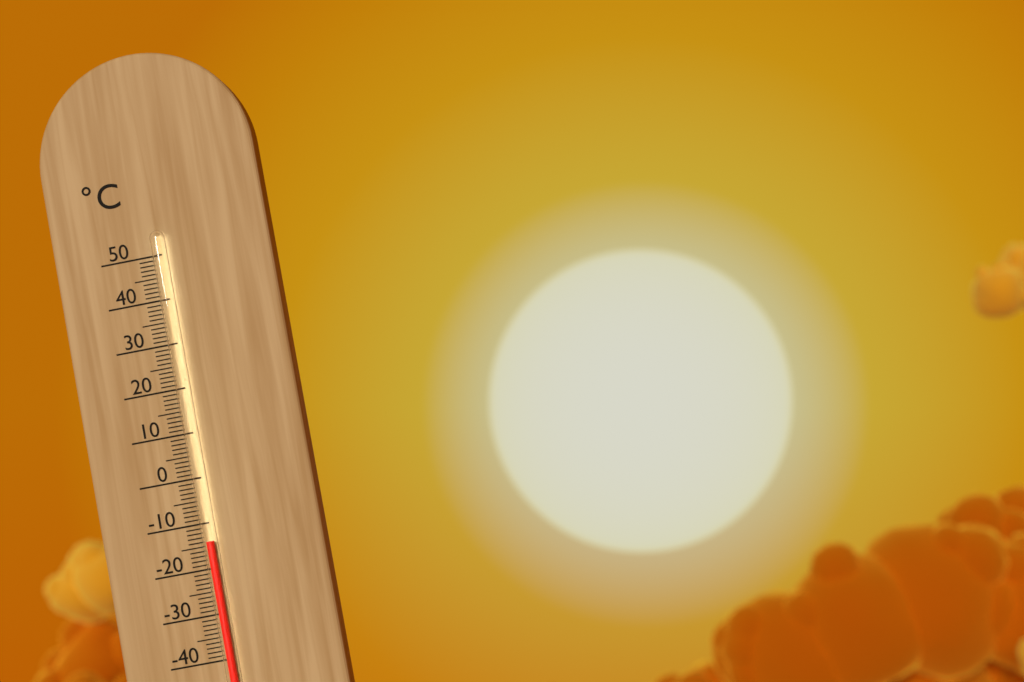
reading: -14 °C
